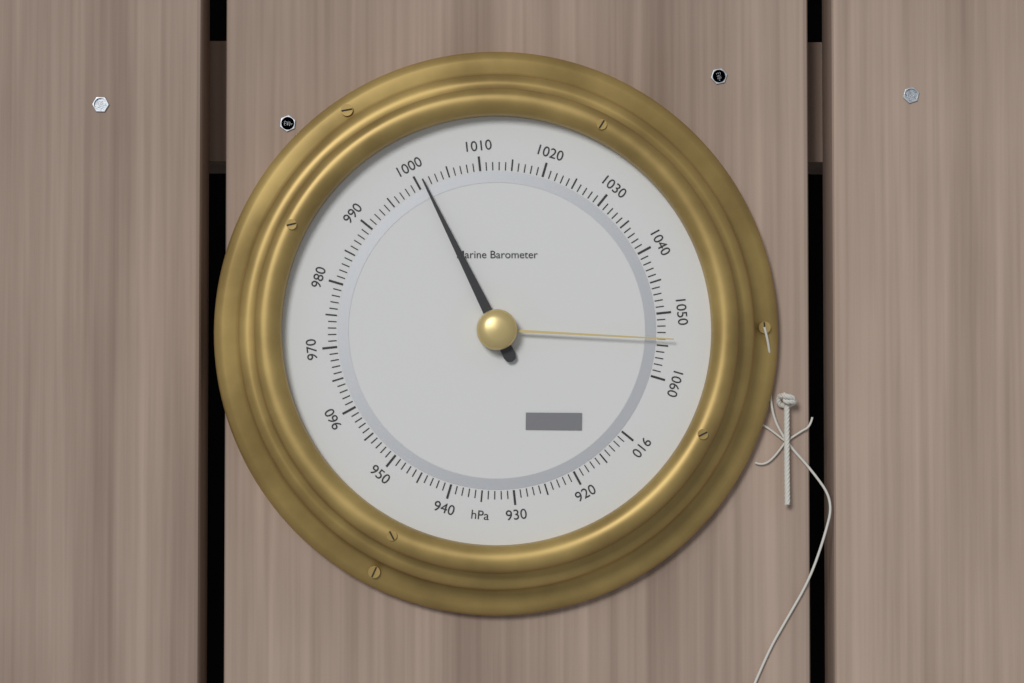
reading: 1001 hPa
